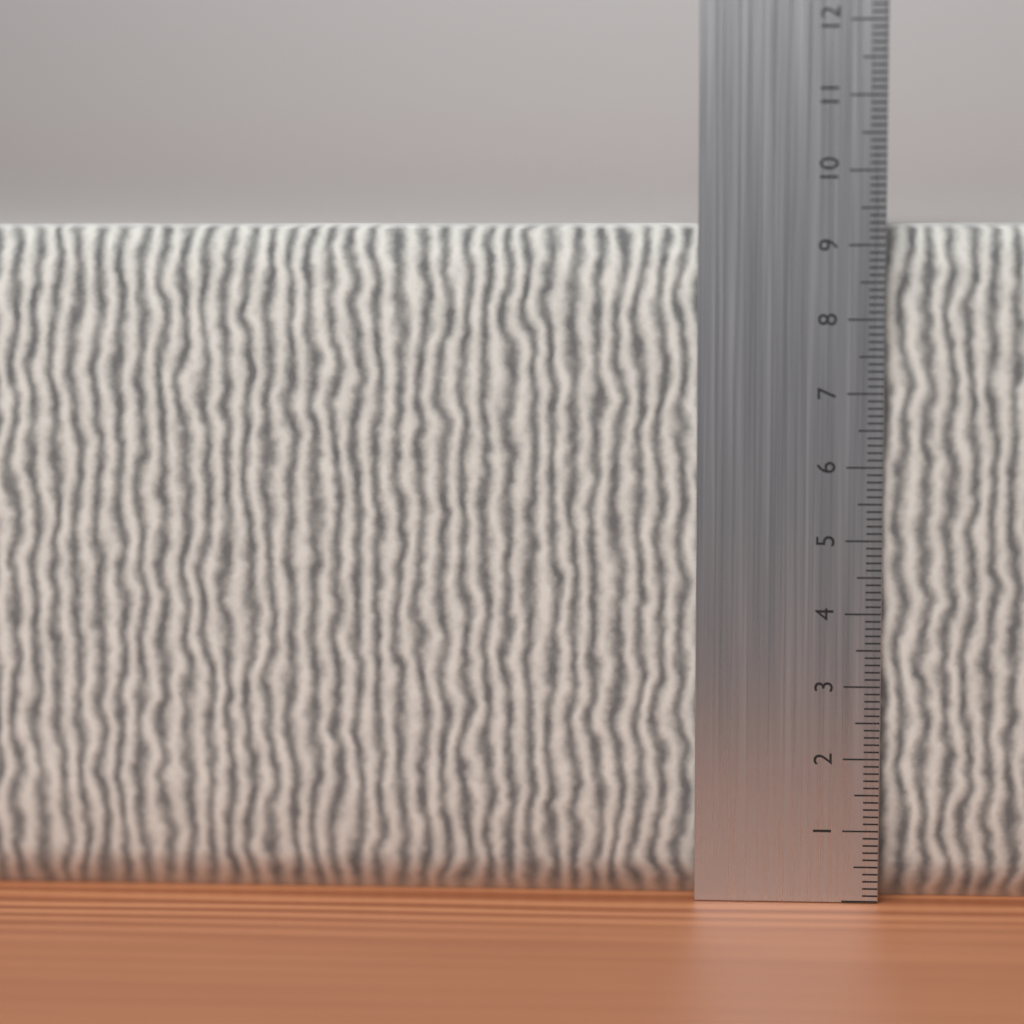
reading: 9.3 cm
